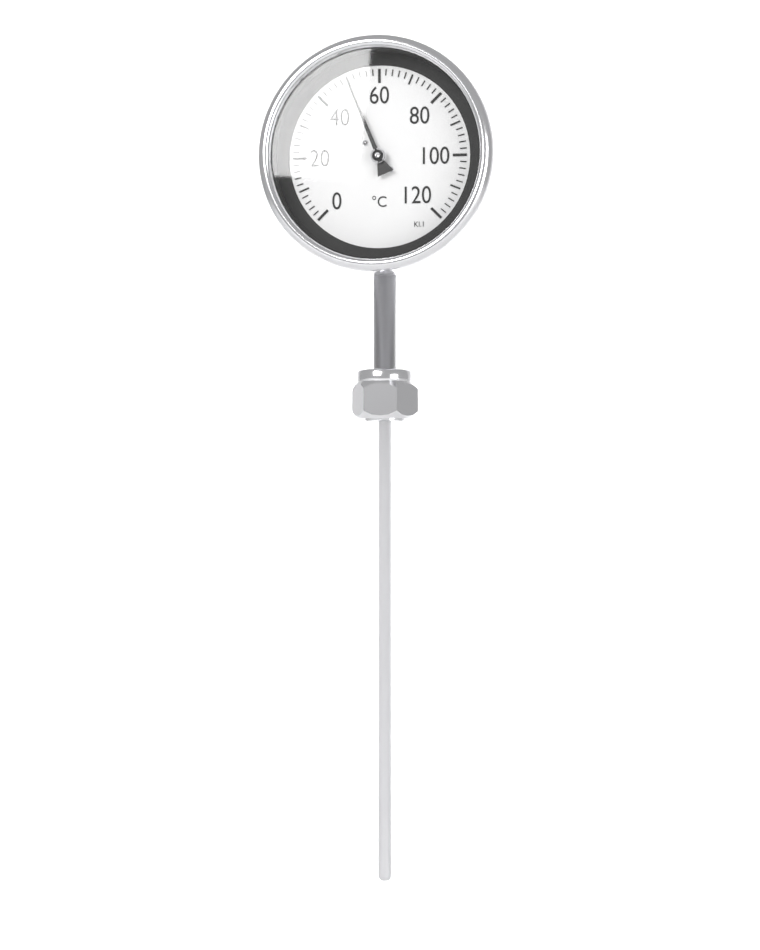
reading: 50 °C
